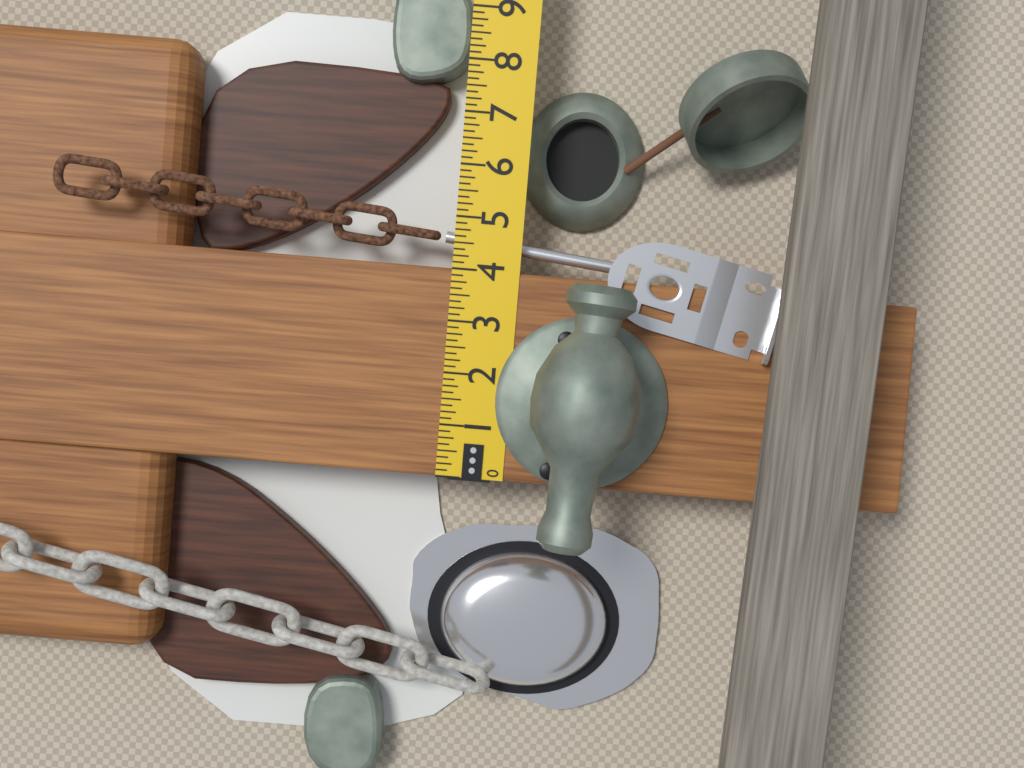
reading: 4.000 in
